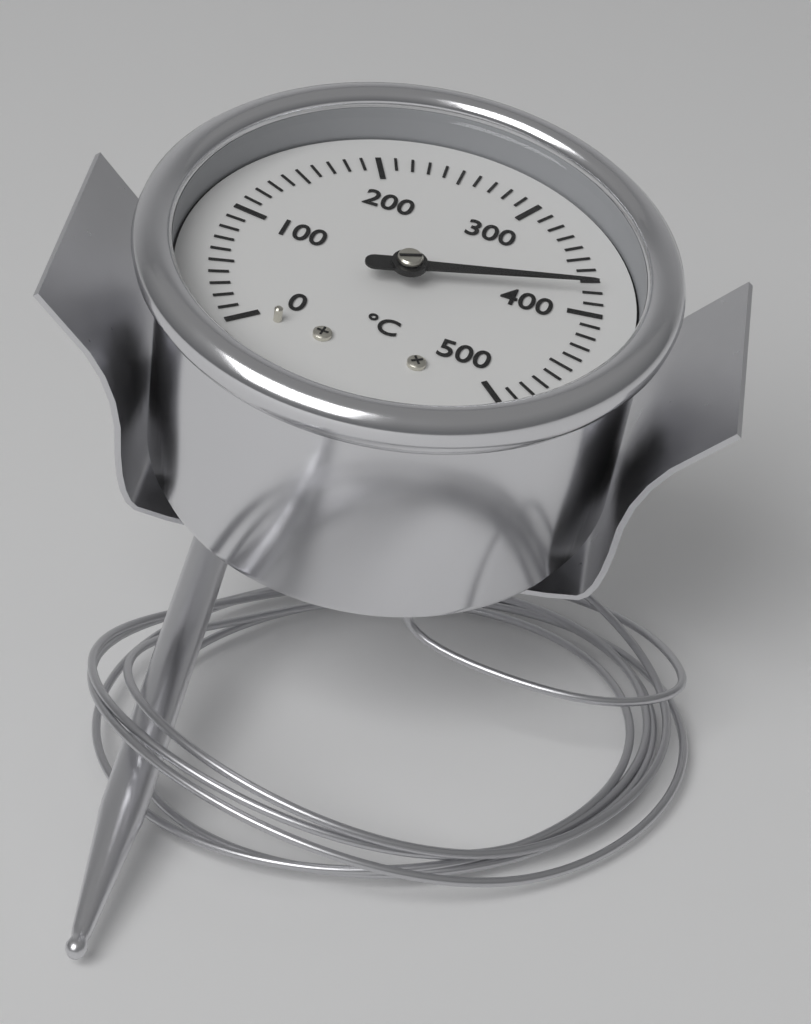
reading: 380 °C
